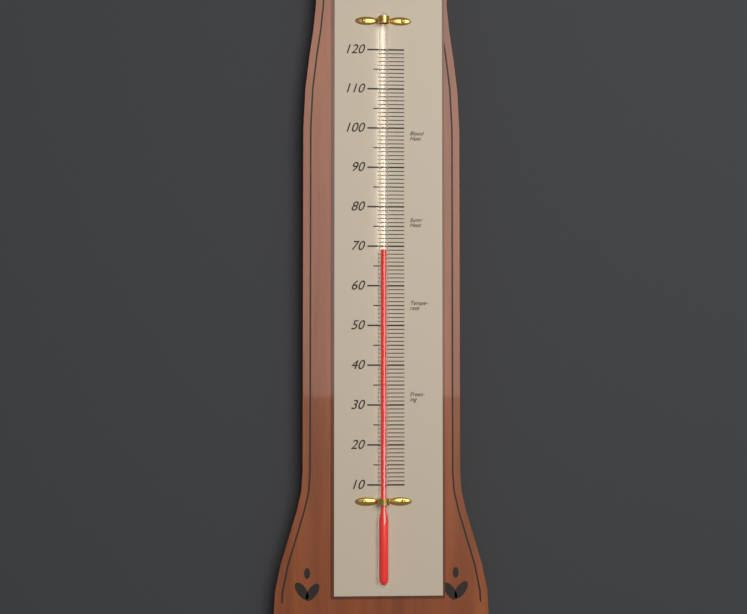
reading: 69 (no unit)
